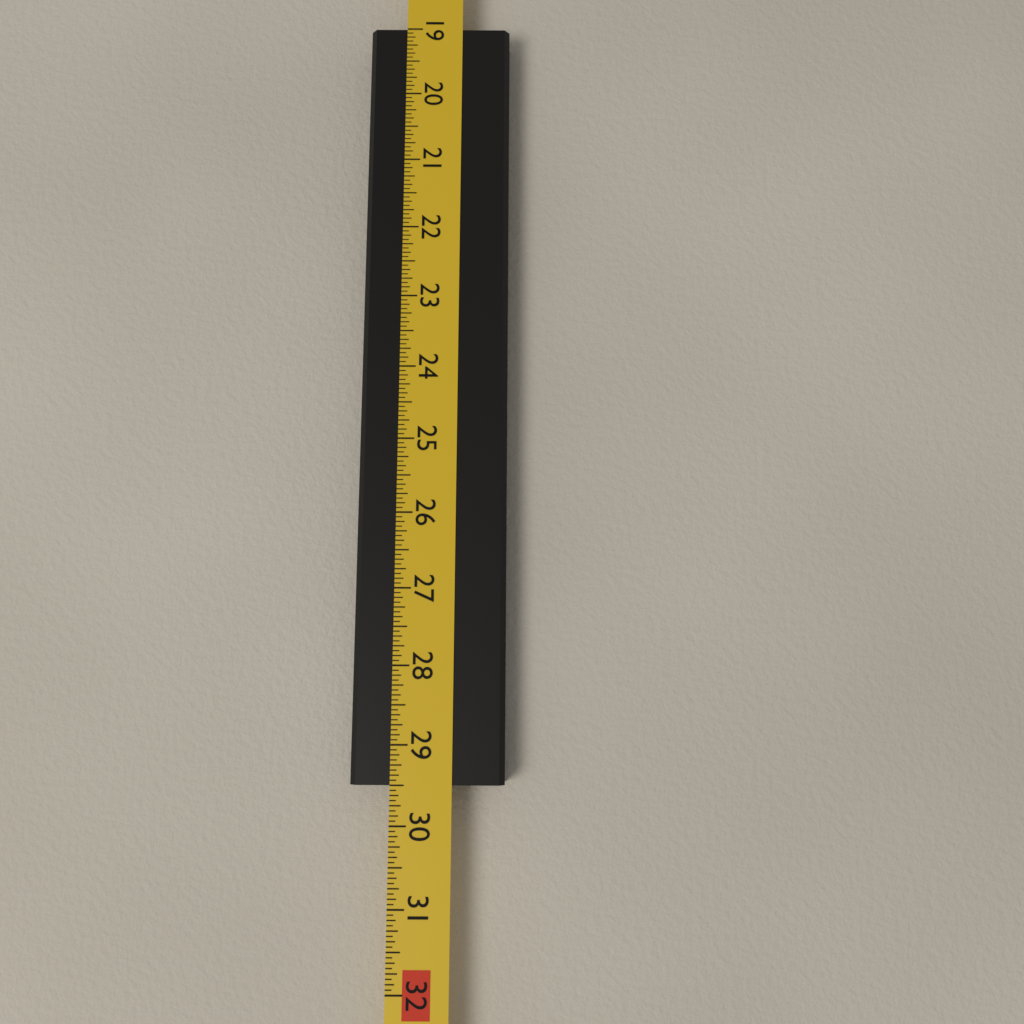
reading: 29.5000 in
